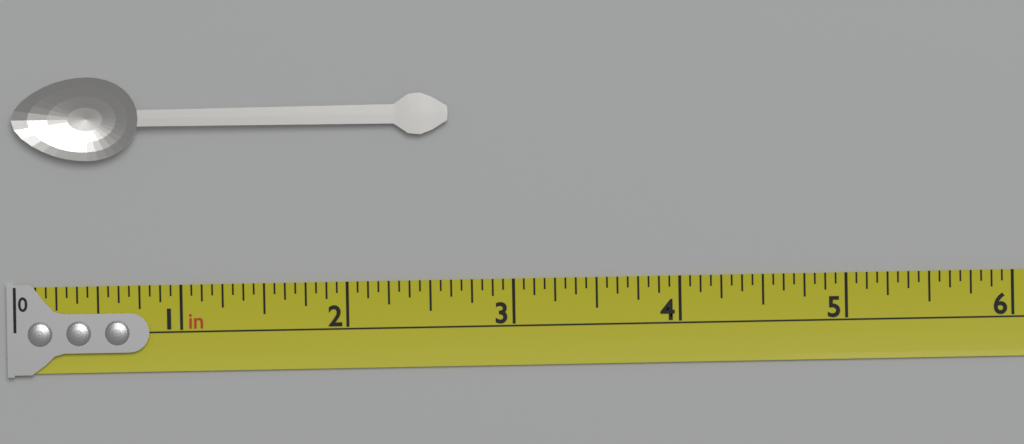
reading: 2.6250 in
